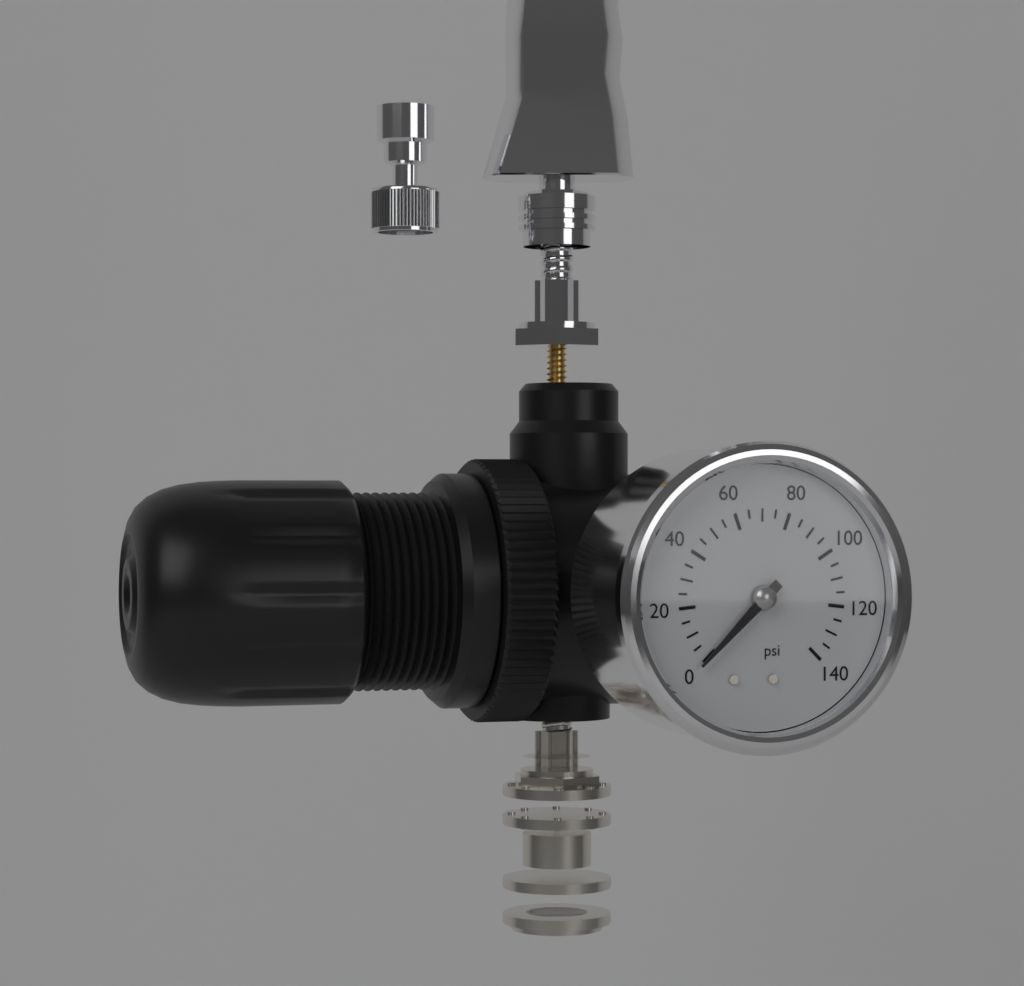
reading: 0 psi
